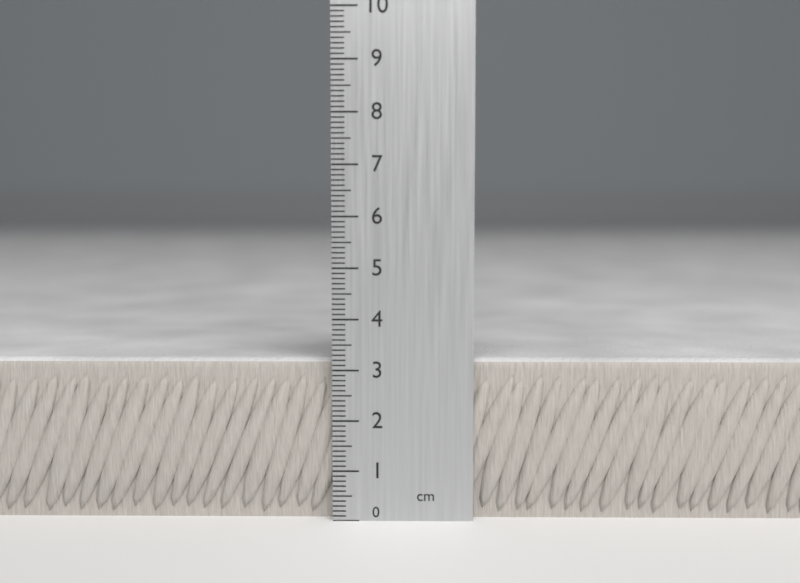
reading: 3.2 cm
